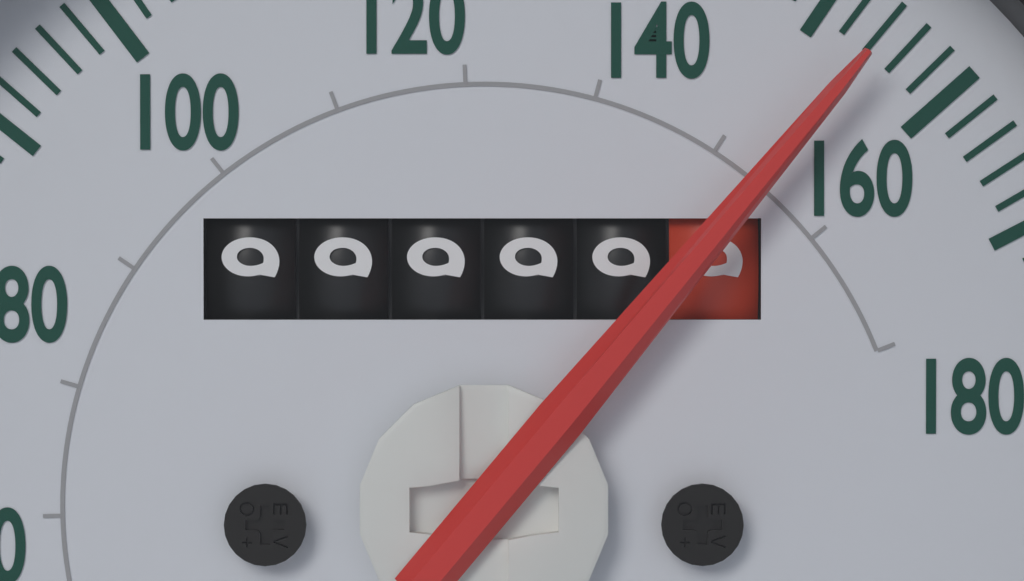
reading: 154 mph
